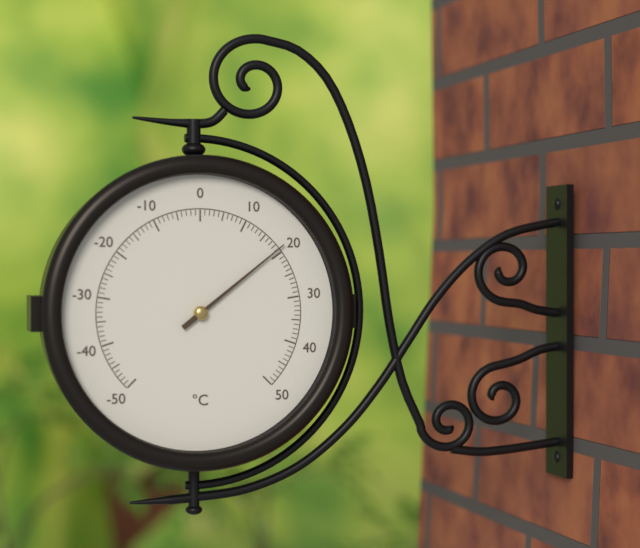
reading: 19 °C
